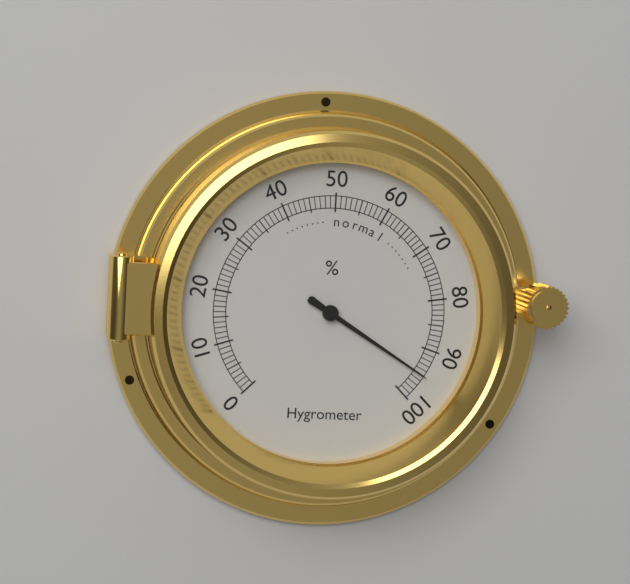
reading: 95 %
